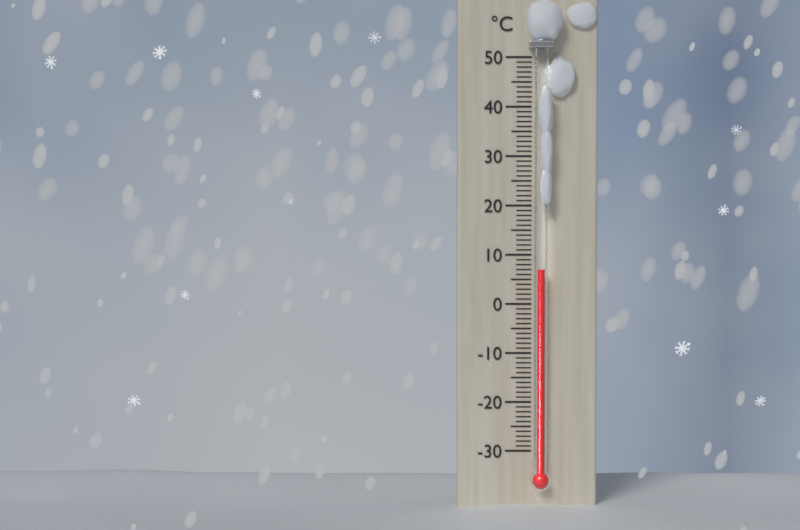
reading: 7 °C
